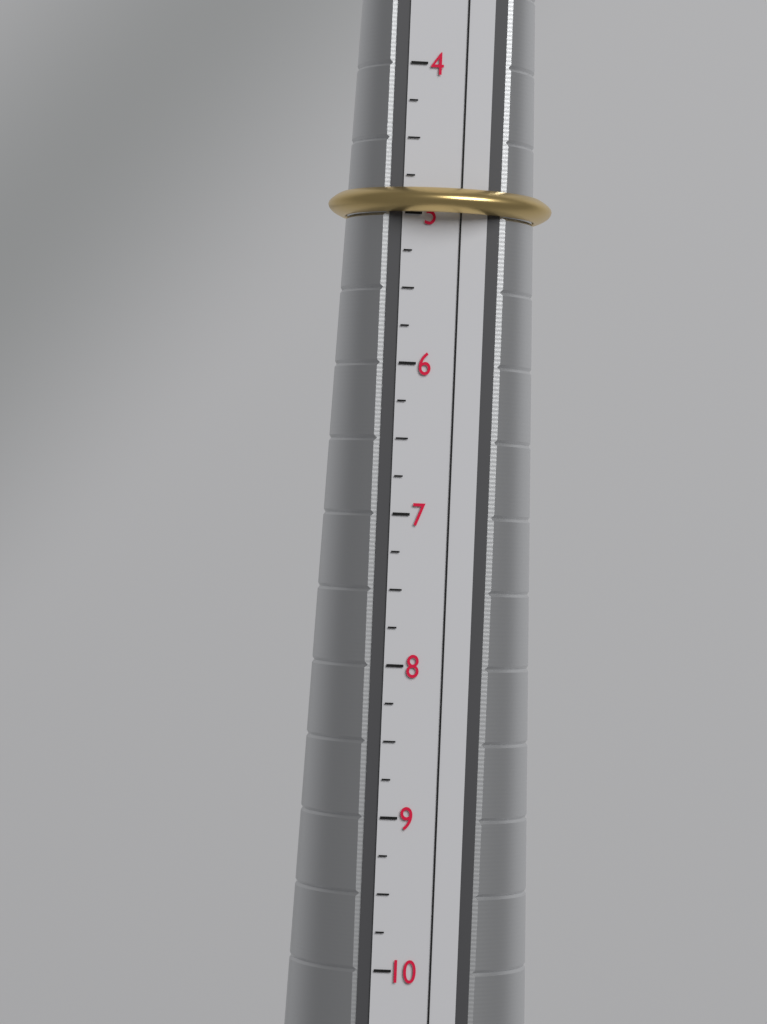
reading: 5.00 (no unit)
